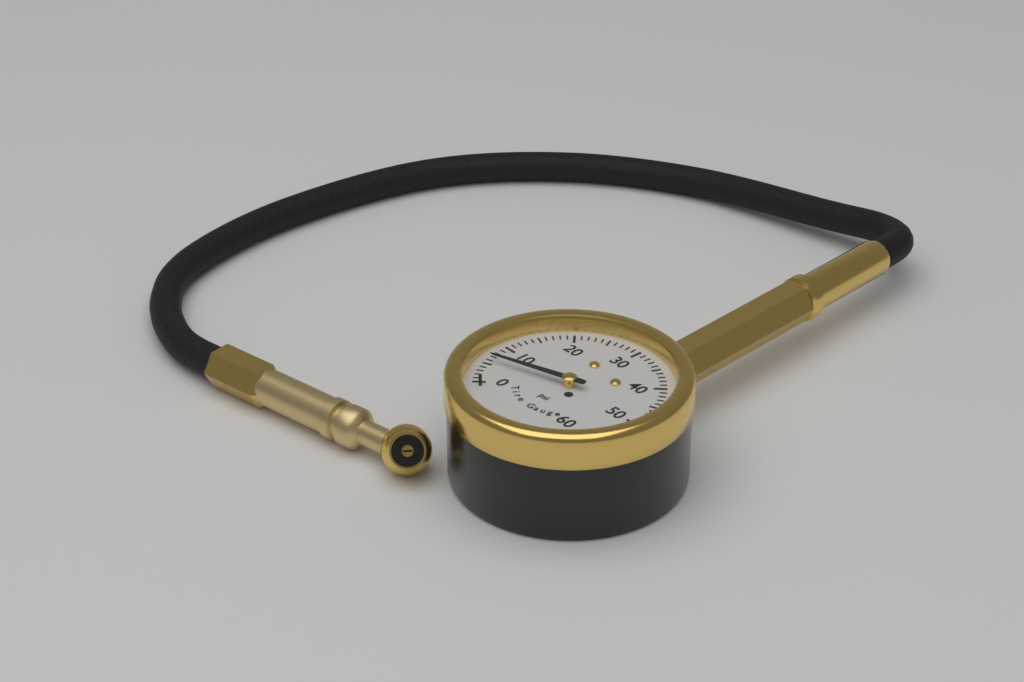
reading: 6 psi
